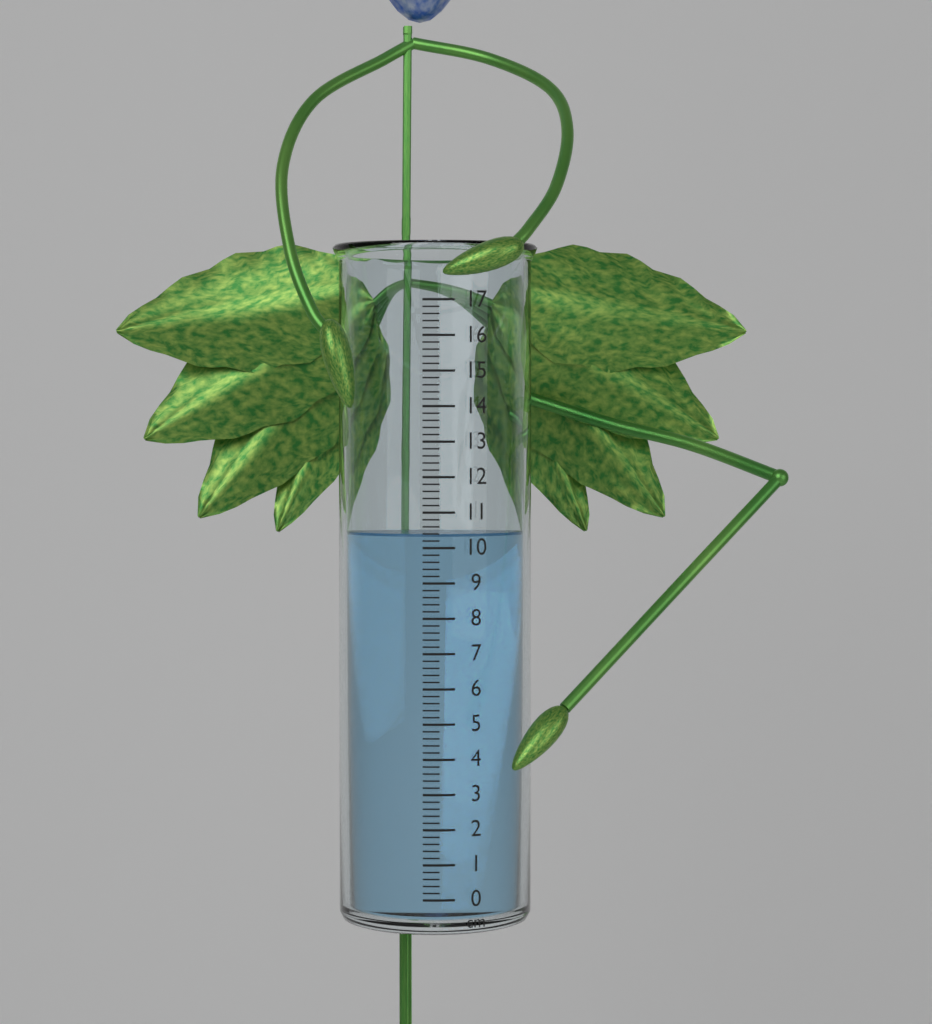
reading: 10.4 cm
